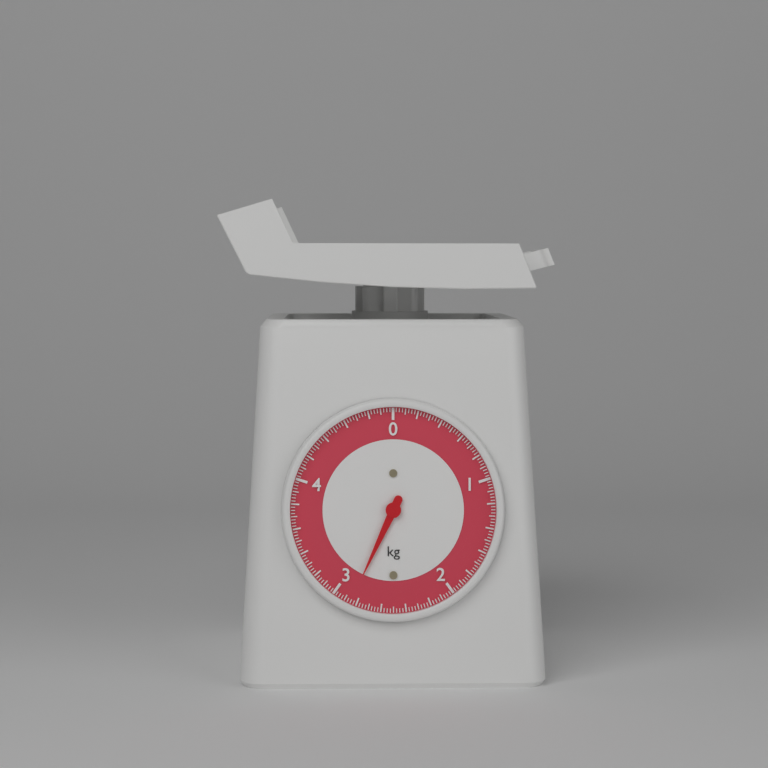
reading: 2.850 kg
